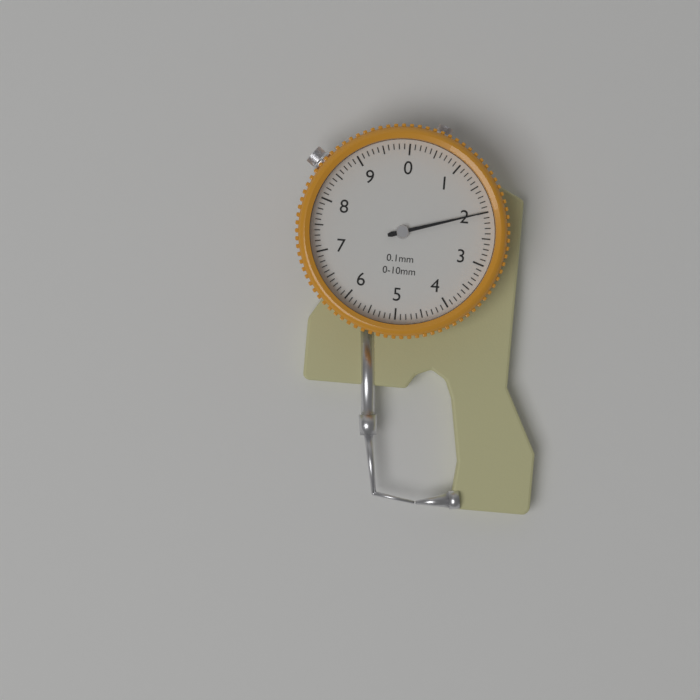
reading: 2.0 mm
